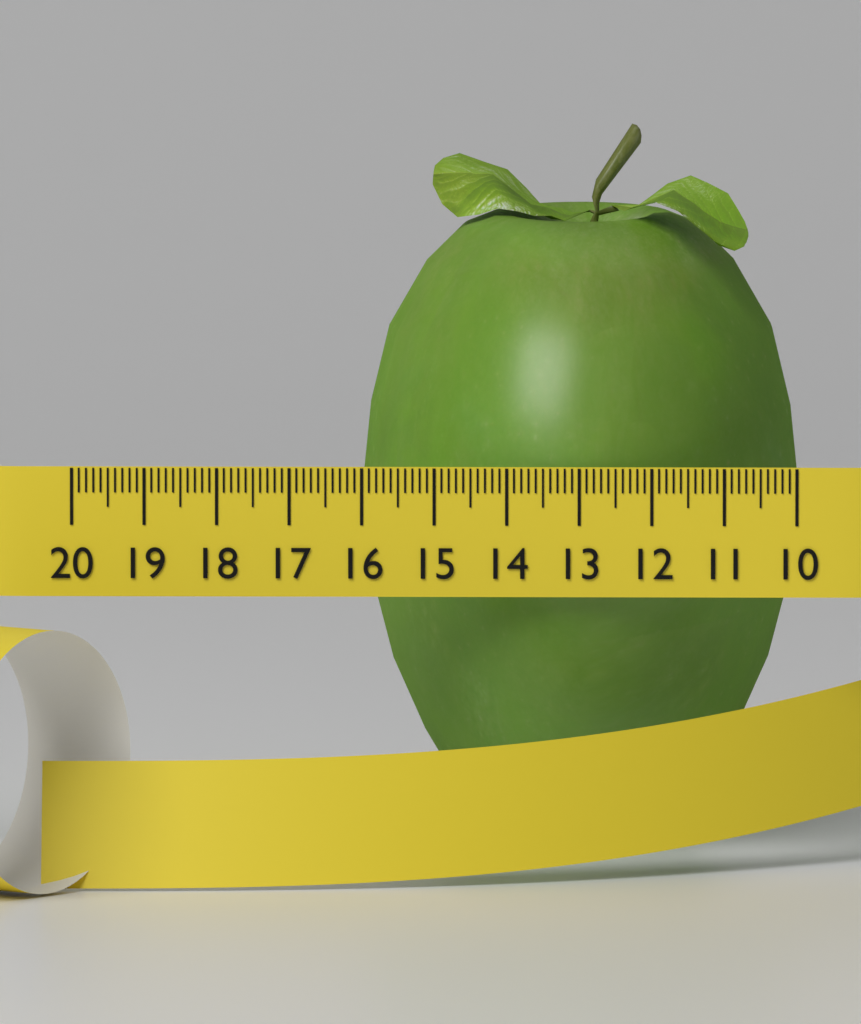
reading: 16.1 (no unit)
